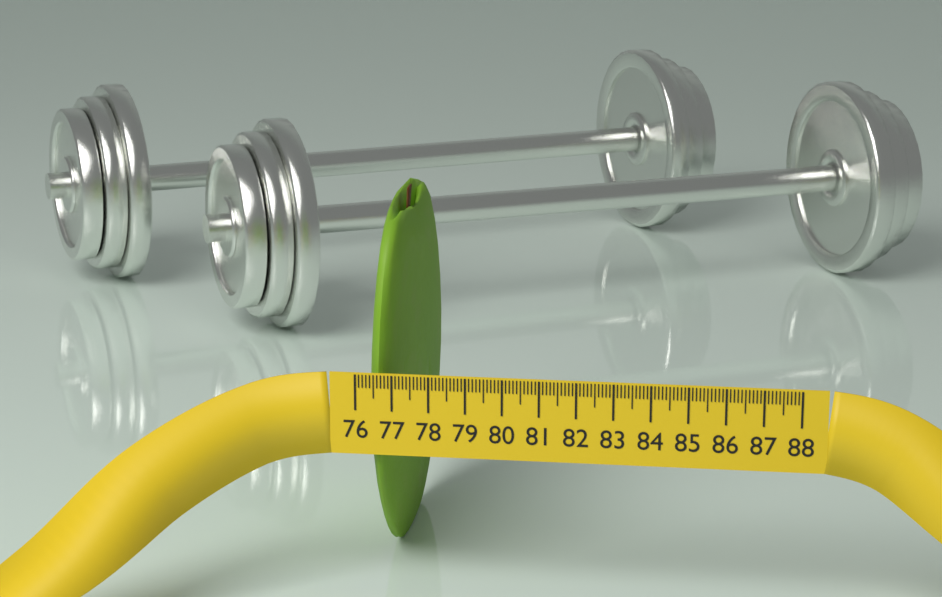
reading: 77.2 (no unit)
